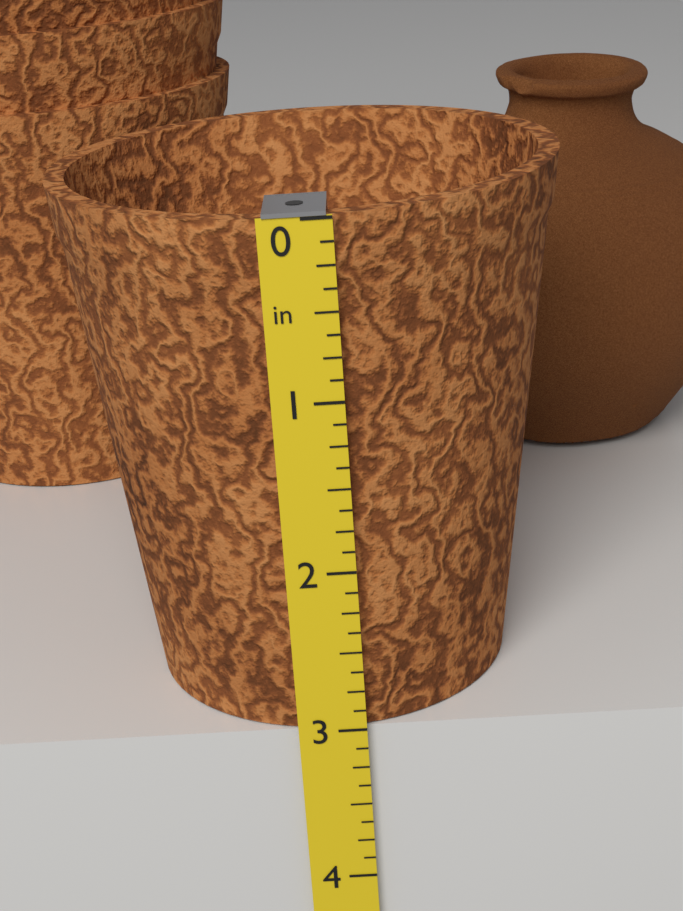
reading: 3.000 in
